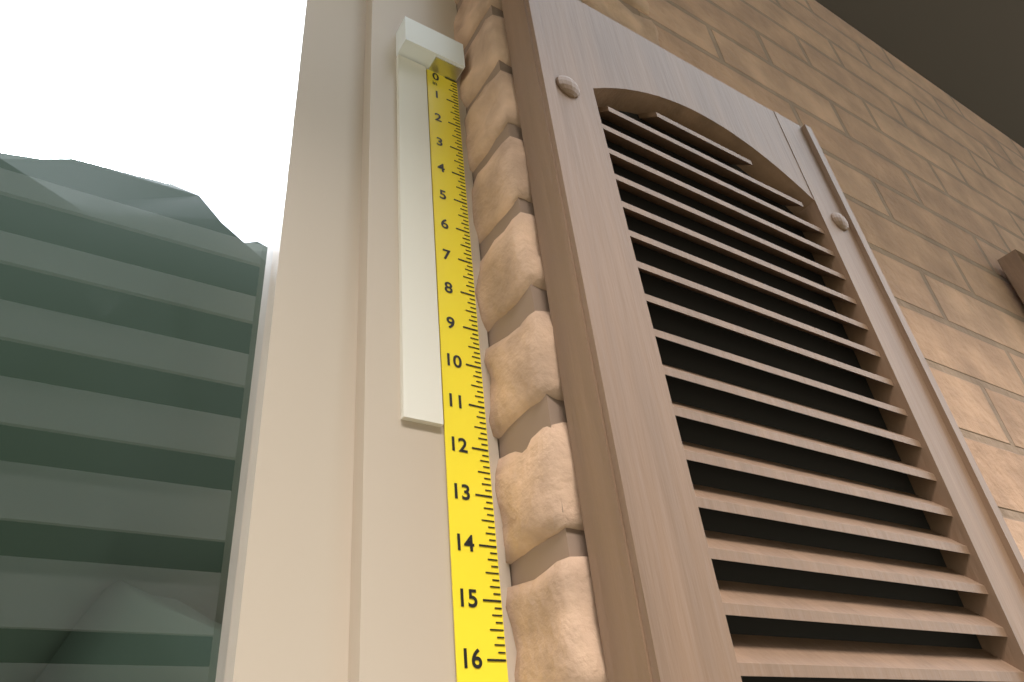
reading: 11.625 in
